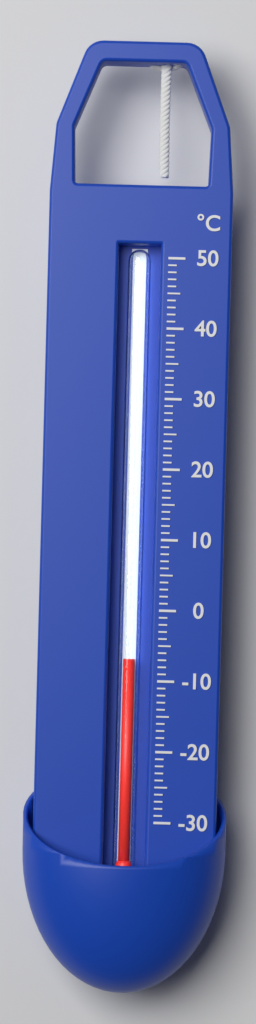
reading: -7 °C
